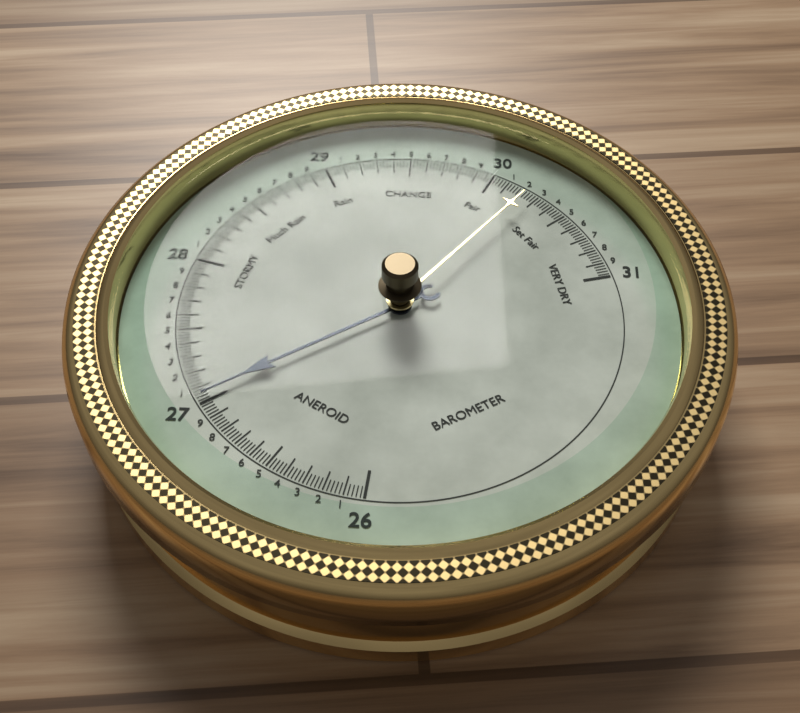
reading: 27.04 (no unit)
